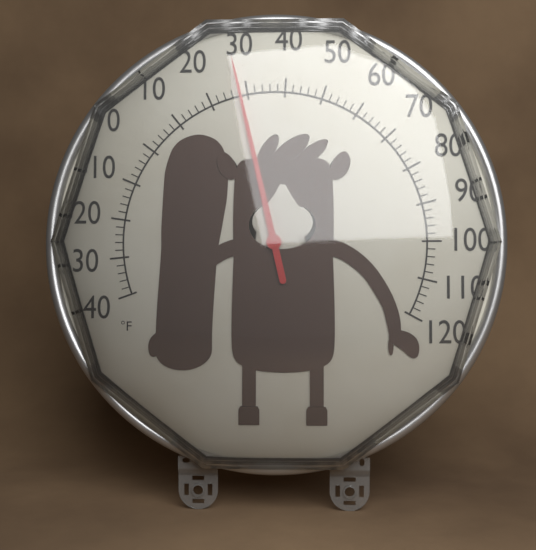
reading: 28 °F
